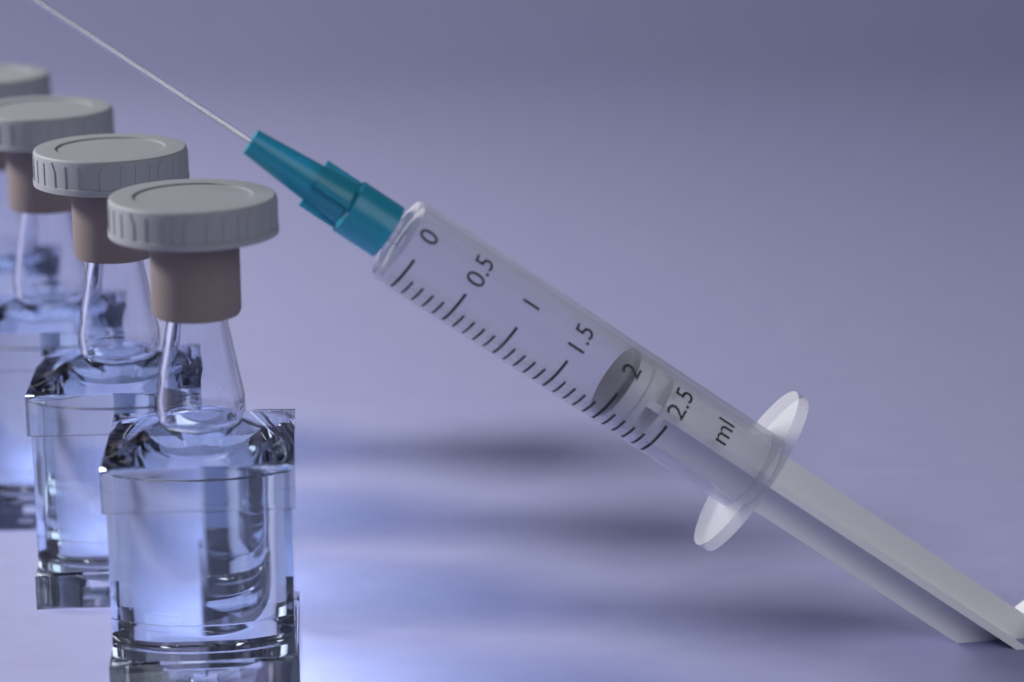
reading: 2.0 ml
